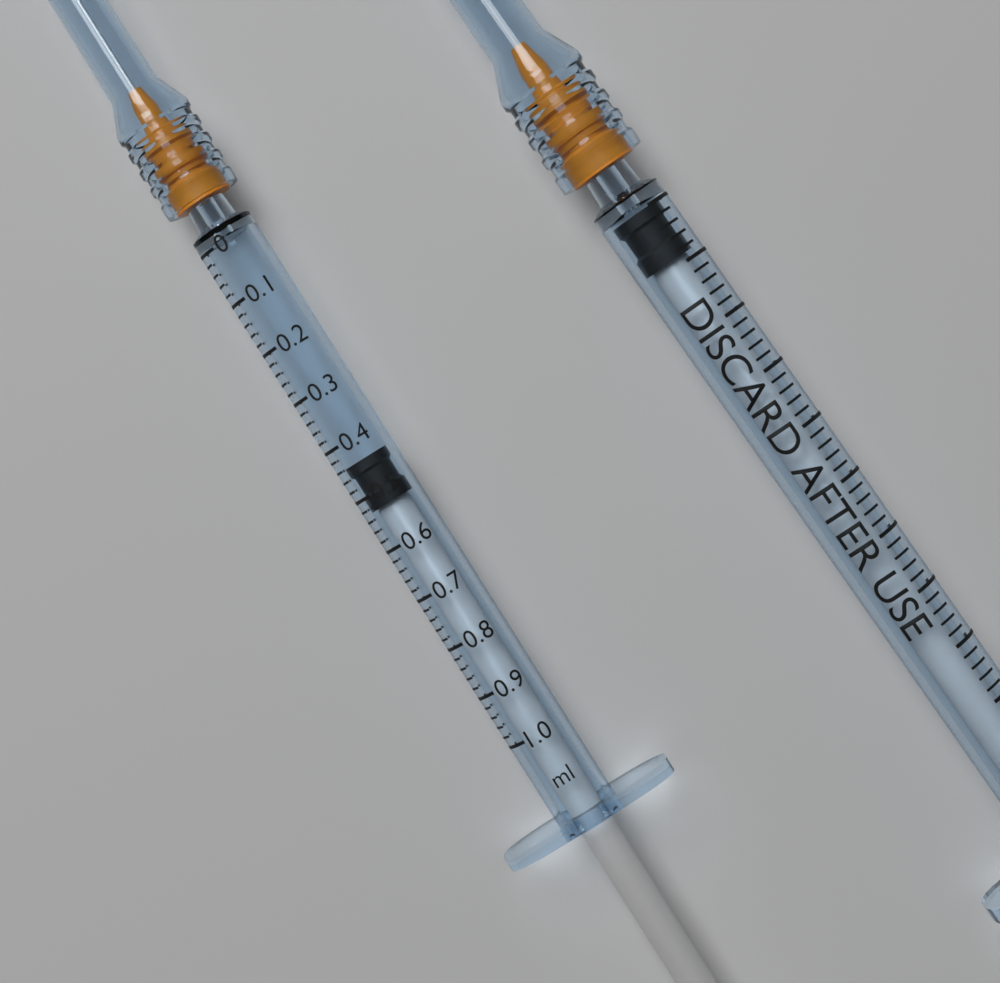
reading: 0.44 ml
